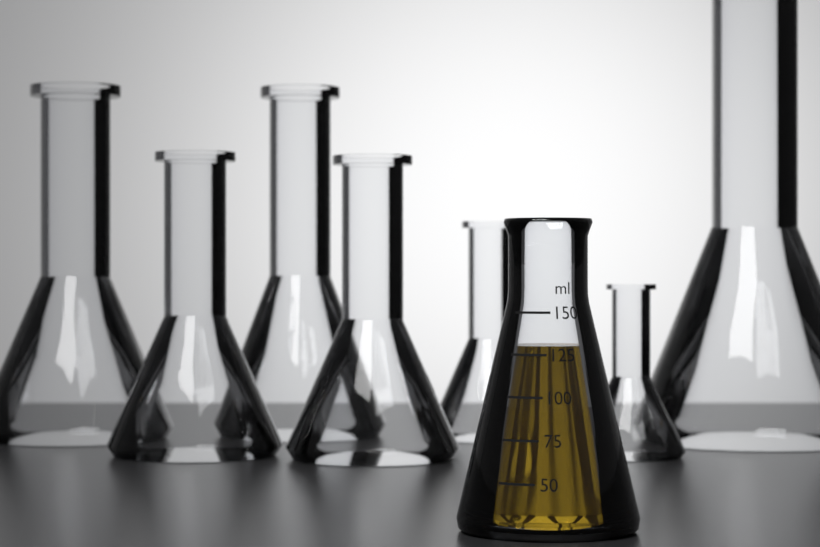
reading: 130 ml
